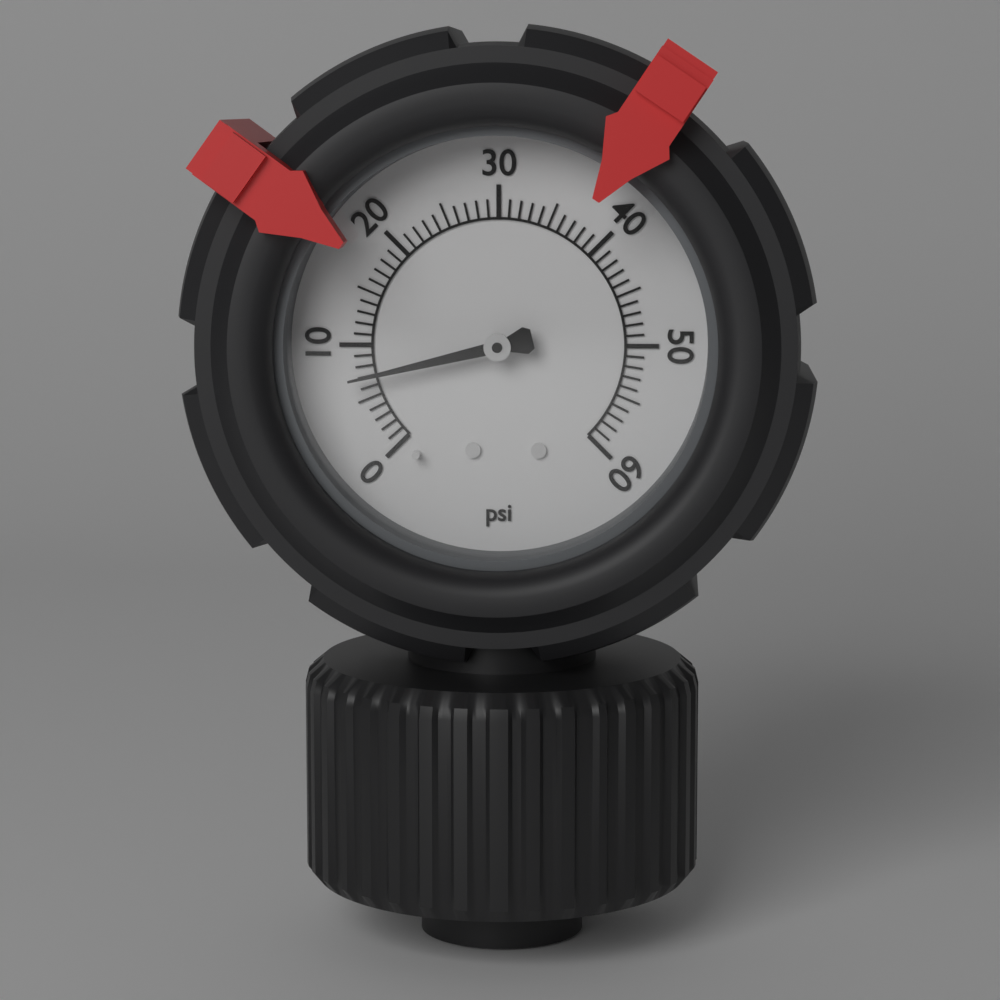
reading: 7 psi
